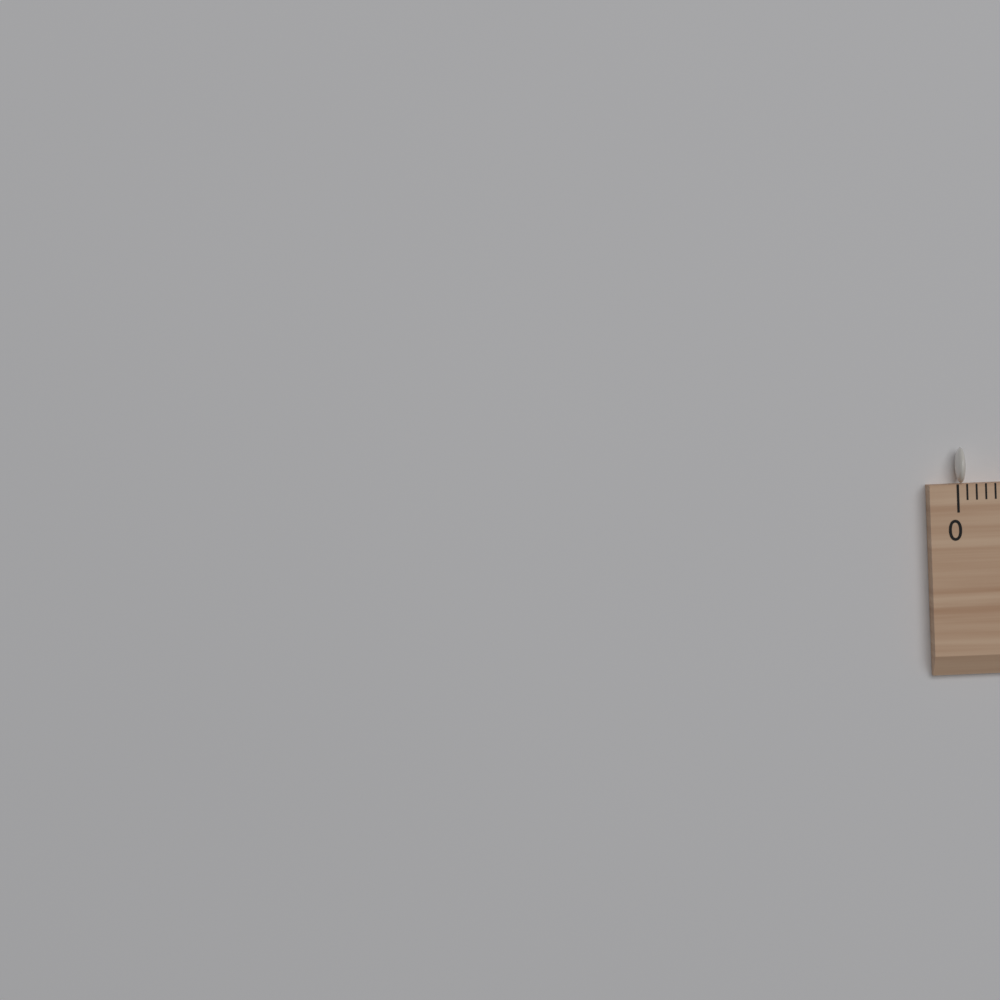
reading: 0.1 (no unit)
